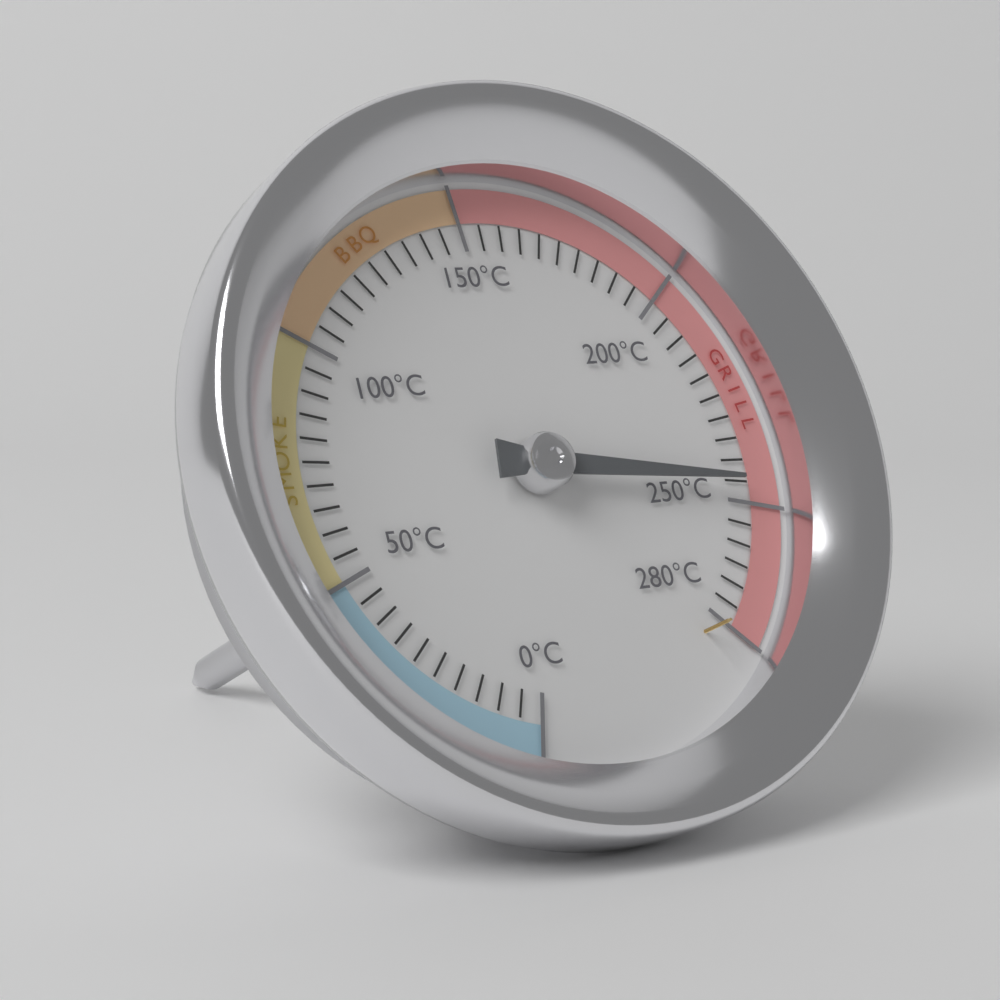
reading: 245 °C
